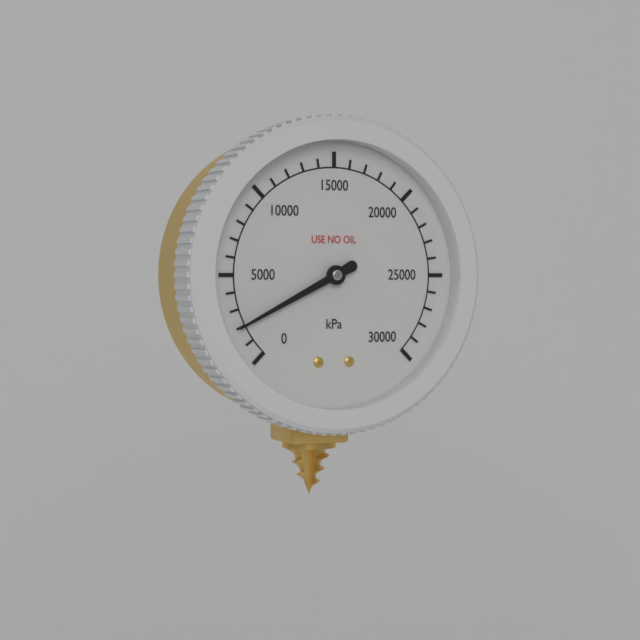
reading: 2000 kPa
